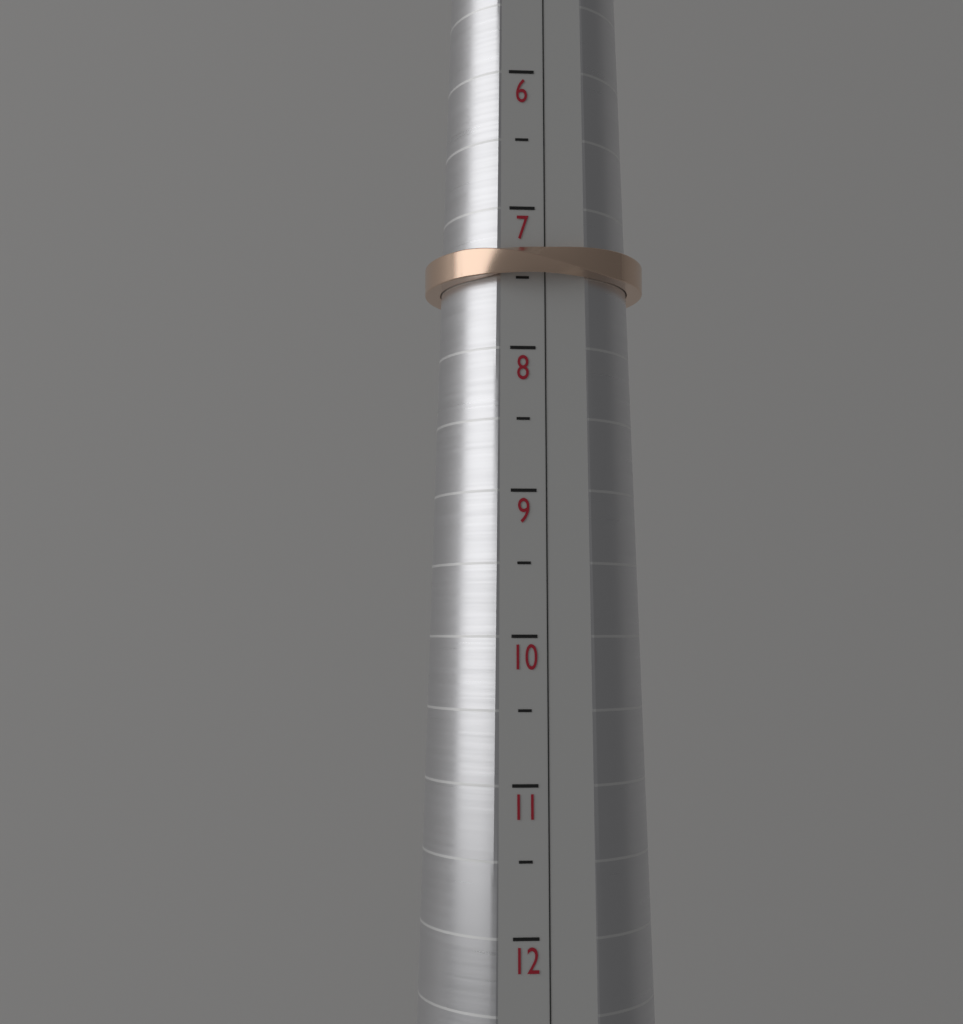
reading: 7.5 (no unit)
